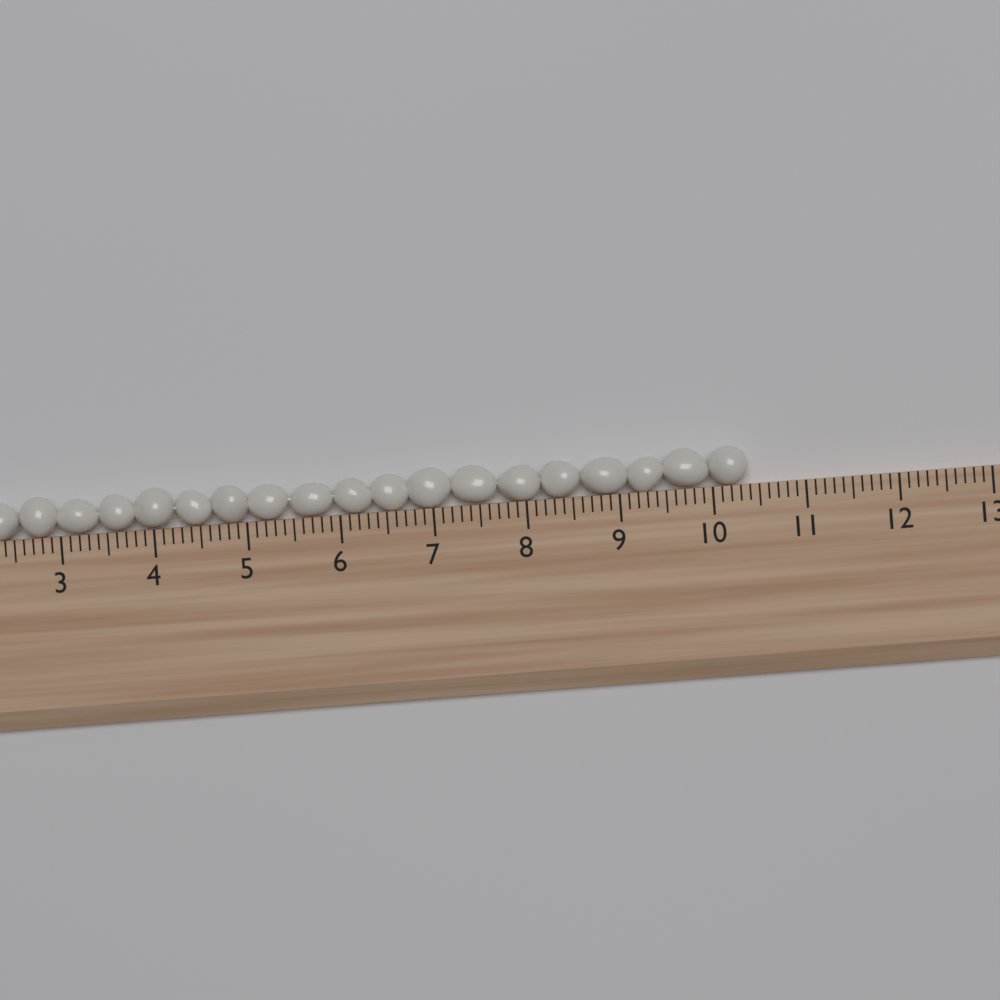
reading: 10.4 (no unit)
